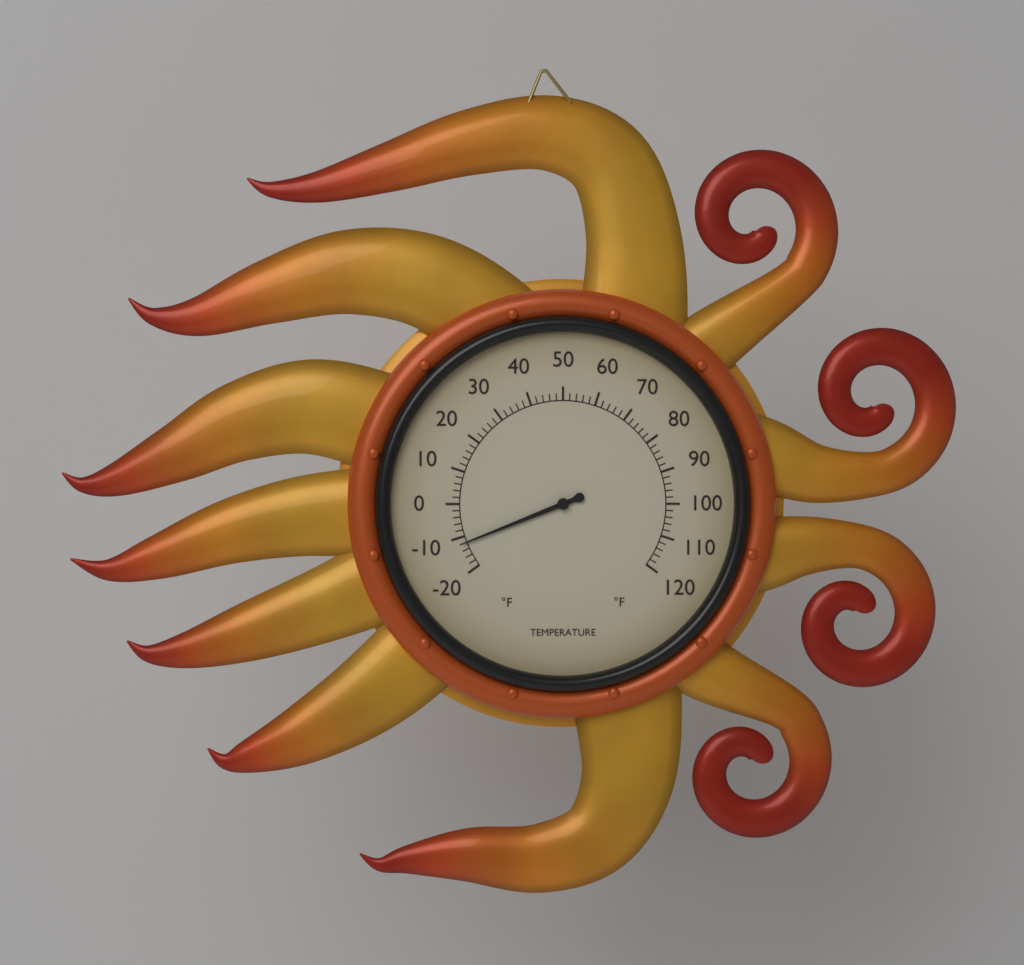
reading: -12 °F
